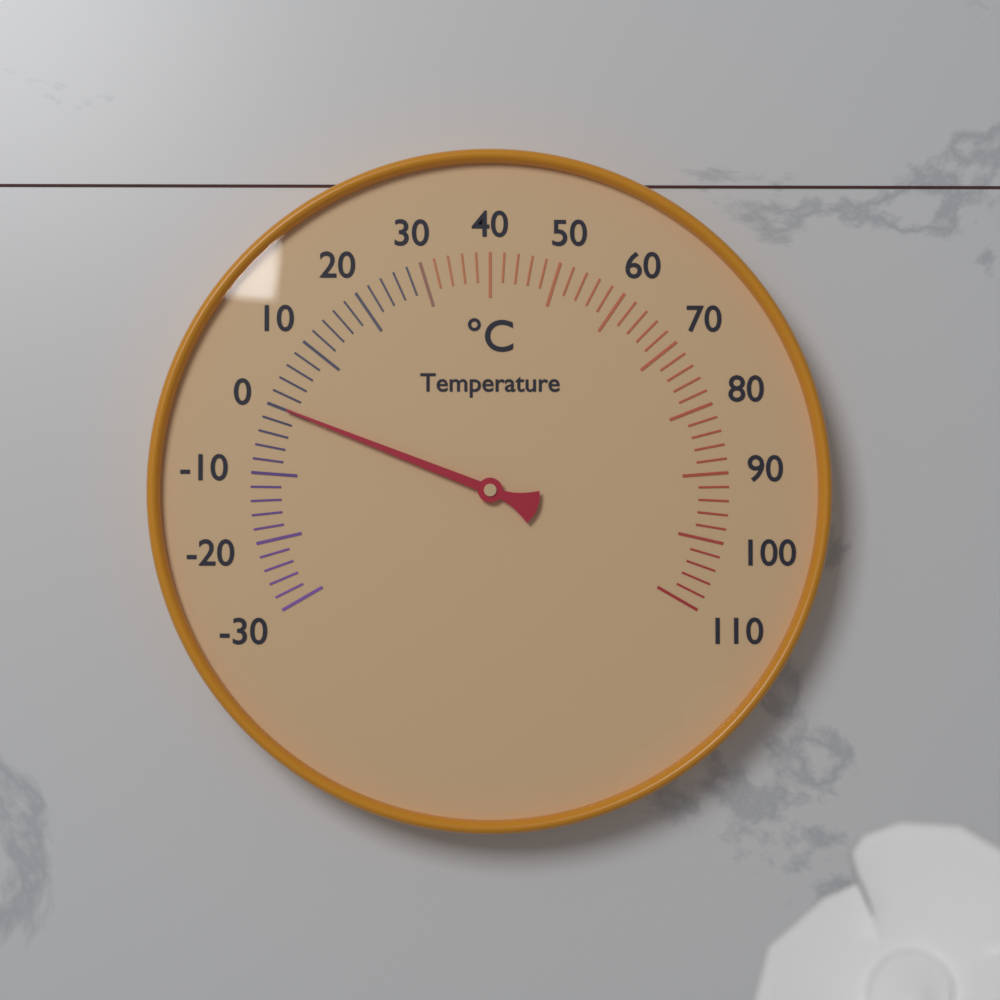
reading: 0 °C
